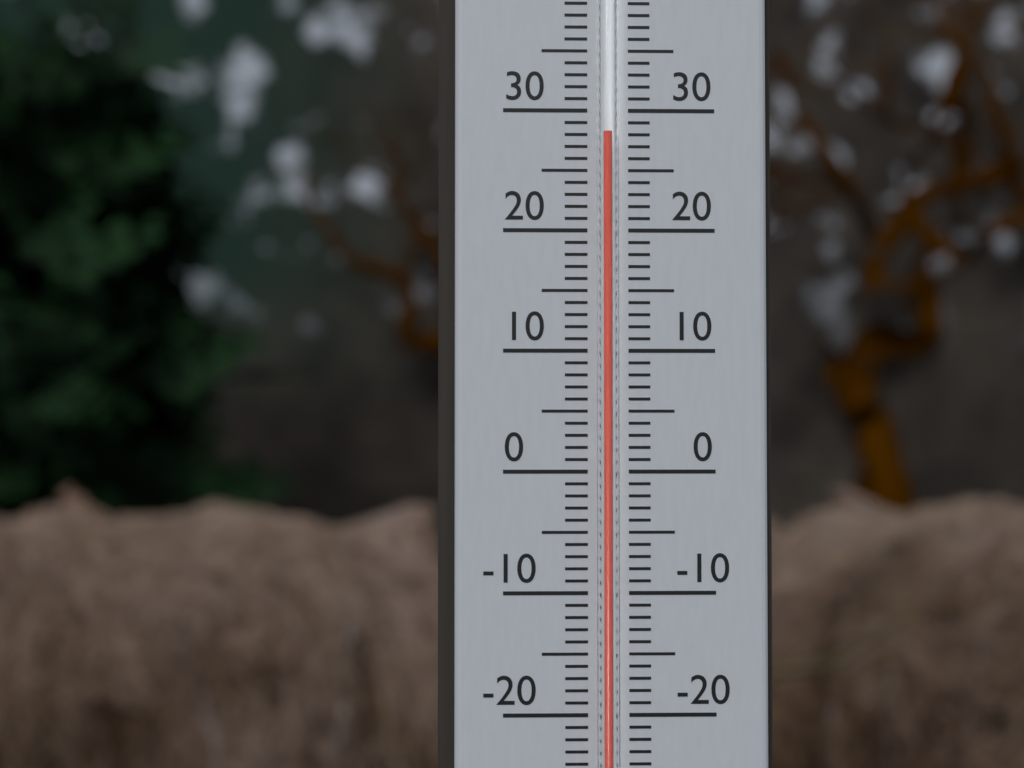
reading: 28 °C
